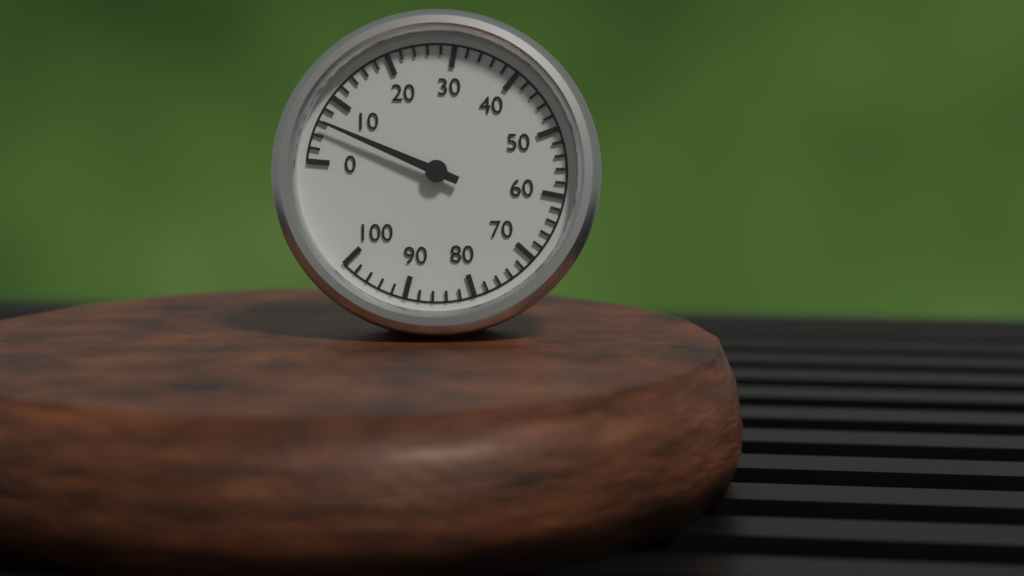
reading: 6 (no unit)
